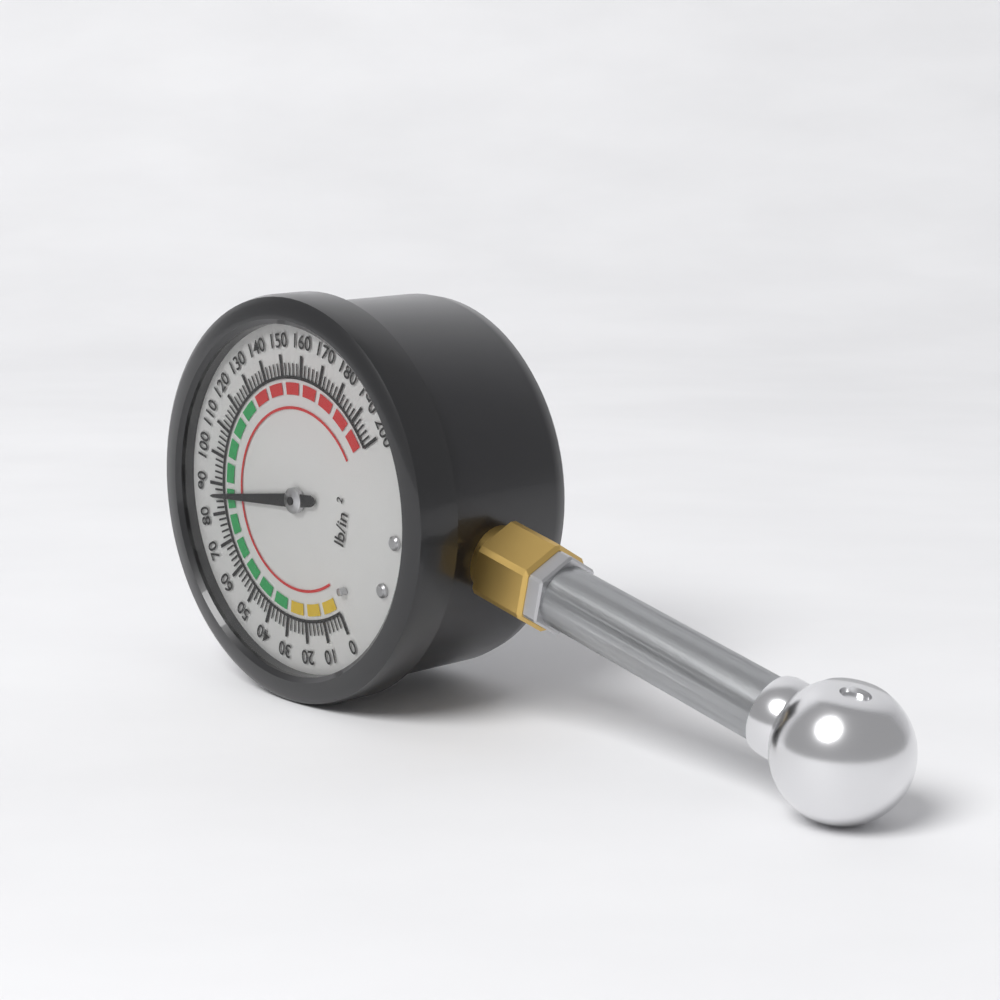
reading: 86 psi
